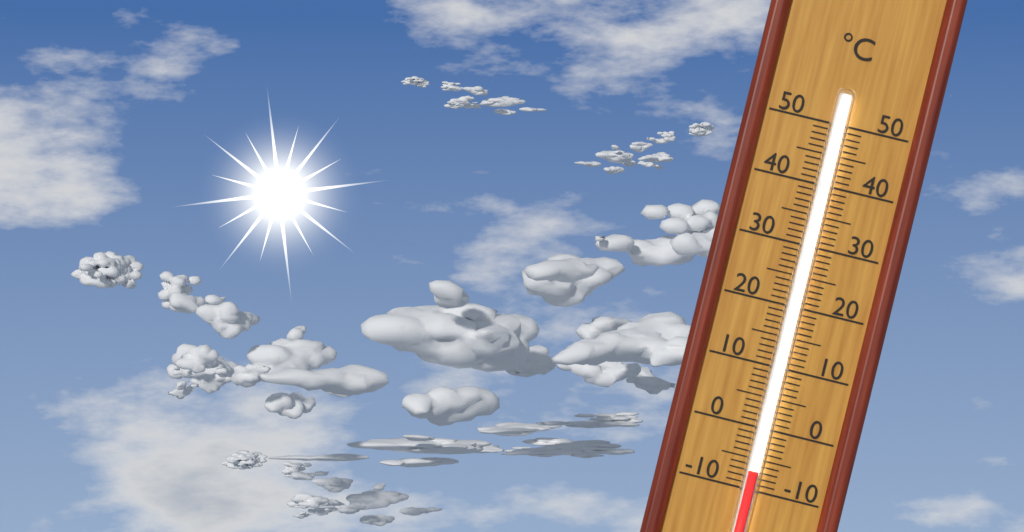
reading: -7 °C
